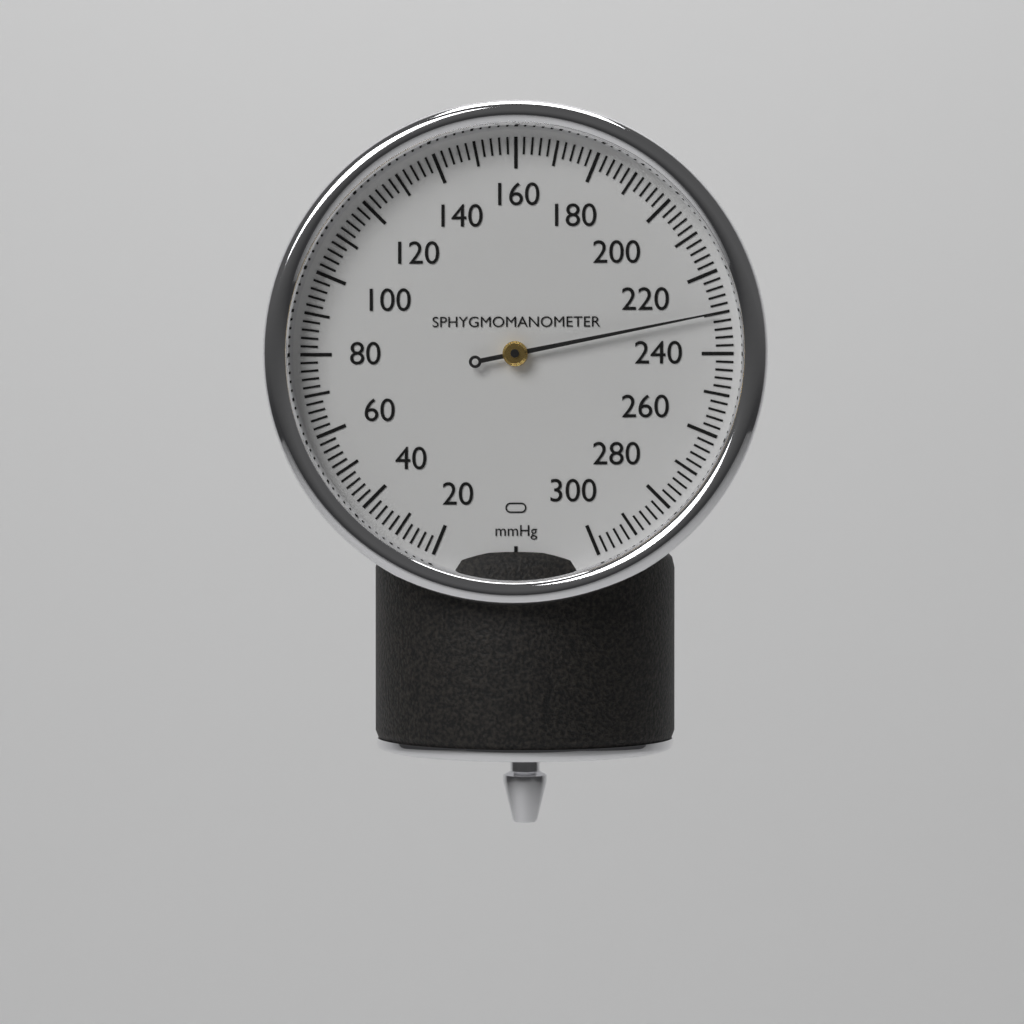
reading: 230 mmHg
